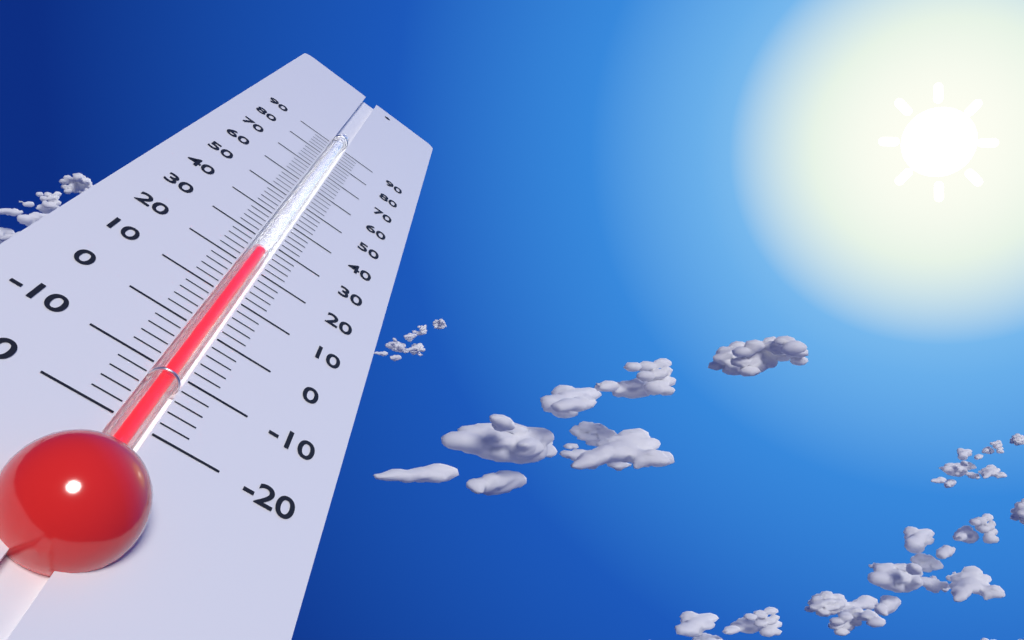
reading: 26 (no unit)
